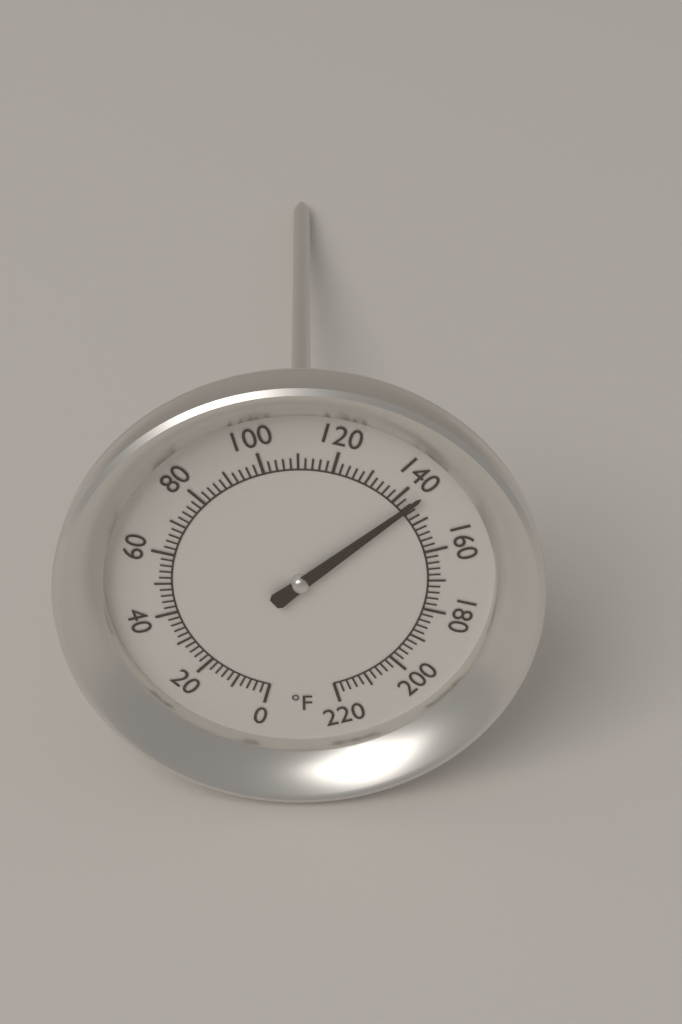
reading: 144 °F
